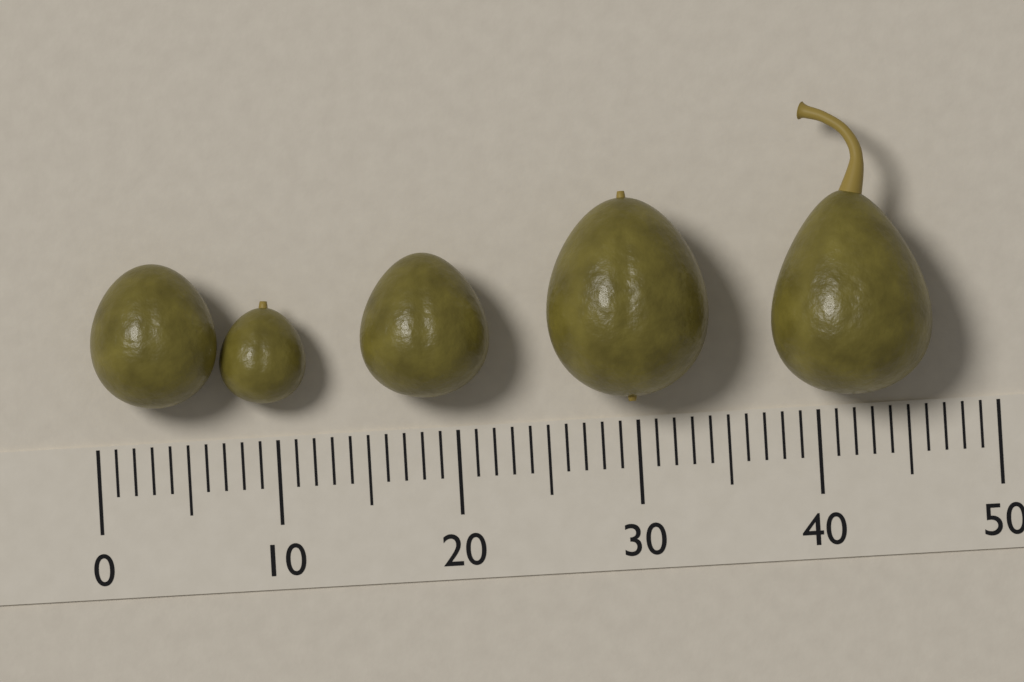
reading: 7 (no unit)
